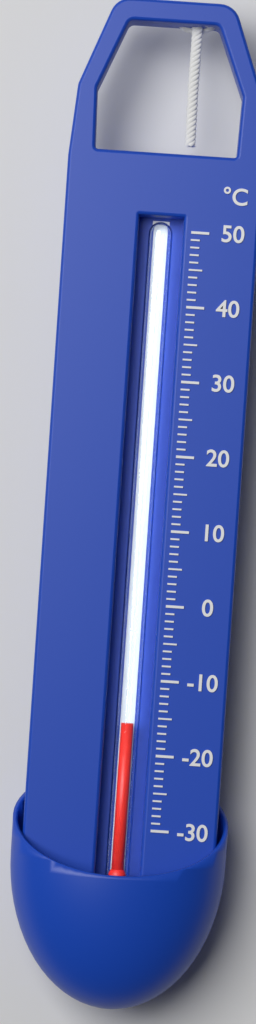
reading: -16 °C
